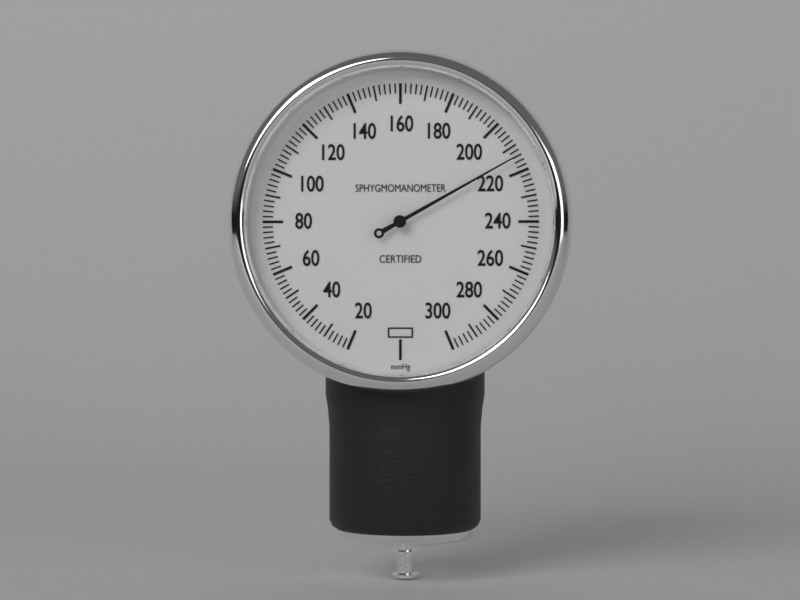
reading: 214 mmHg
